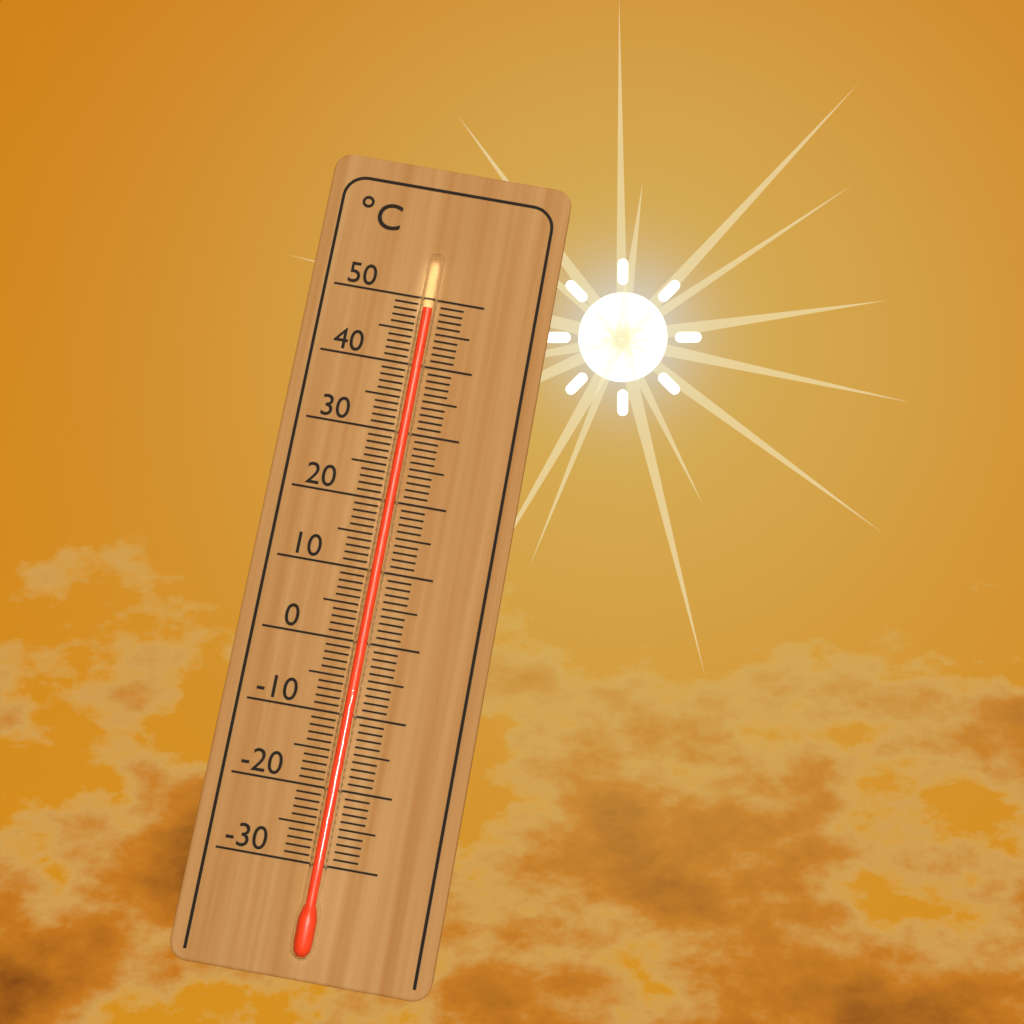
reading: 48 °C
